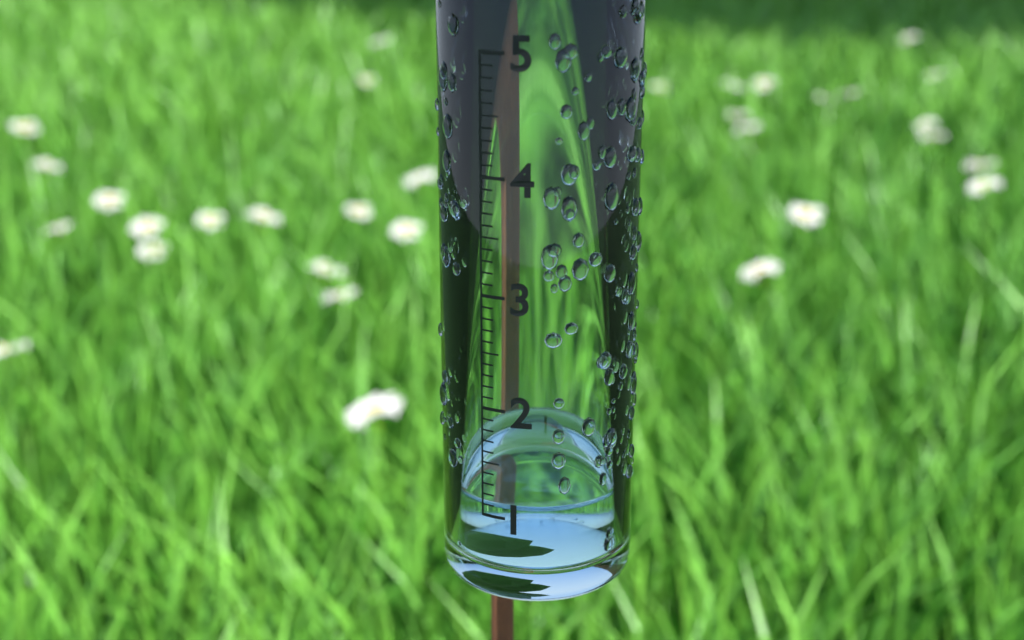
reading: 1.1 (no unit)
